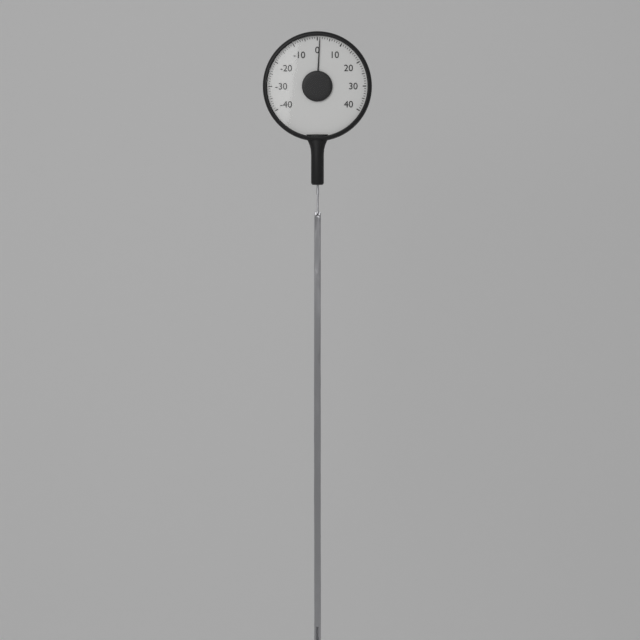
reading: 1 (no unit)
